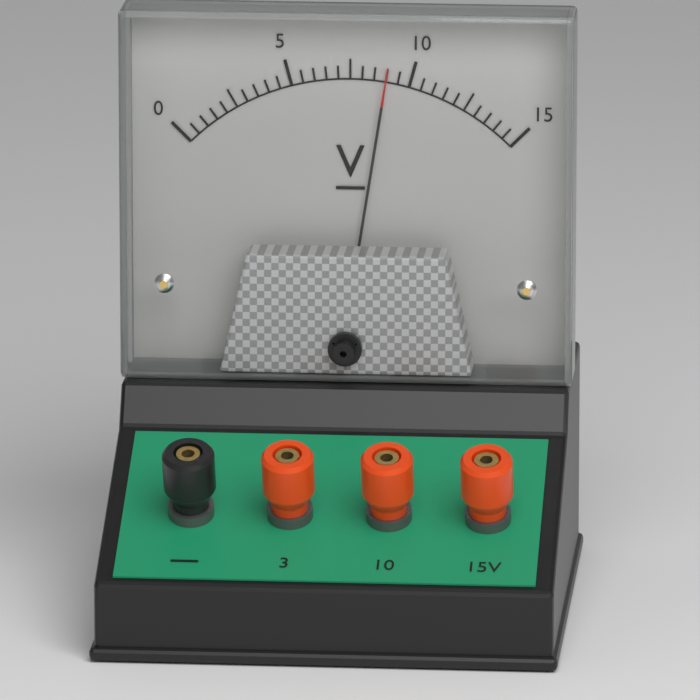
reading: 9.0 V
